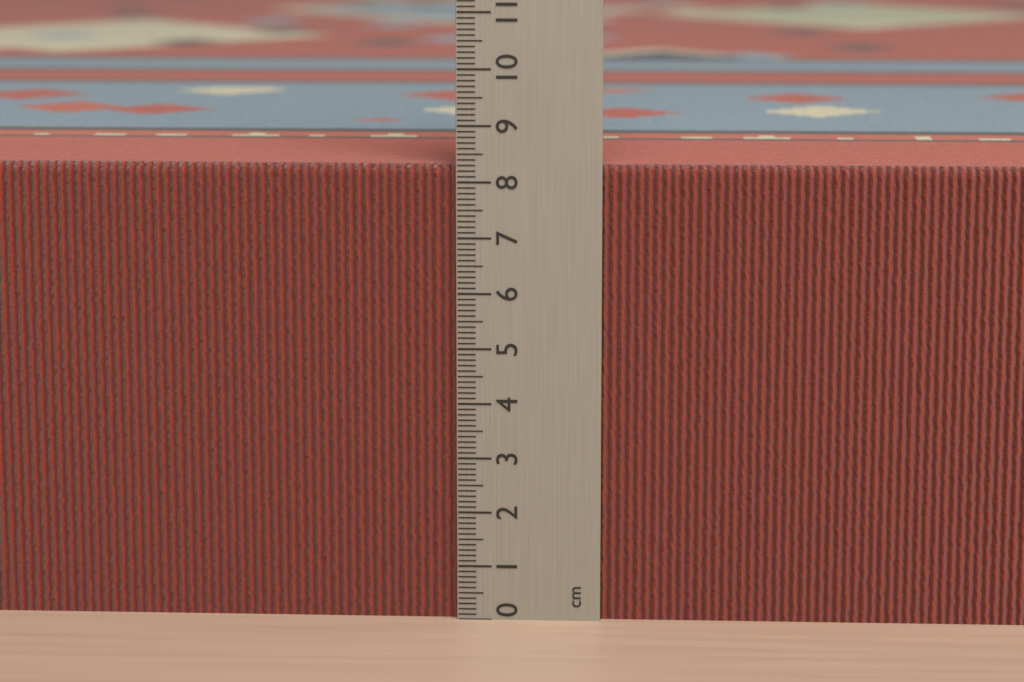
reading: 8.3 cm
